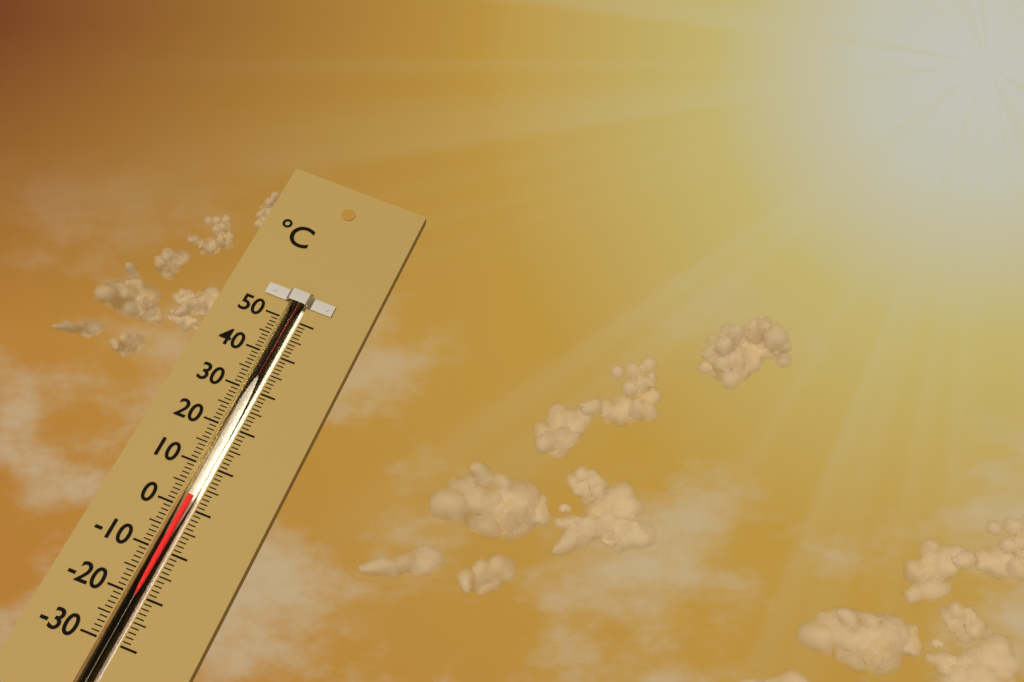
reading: 3 °C
